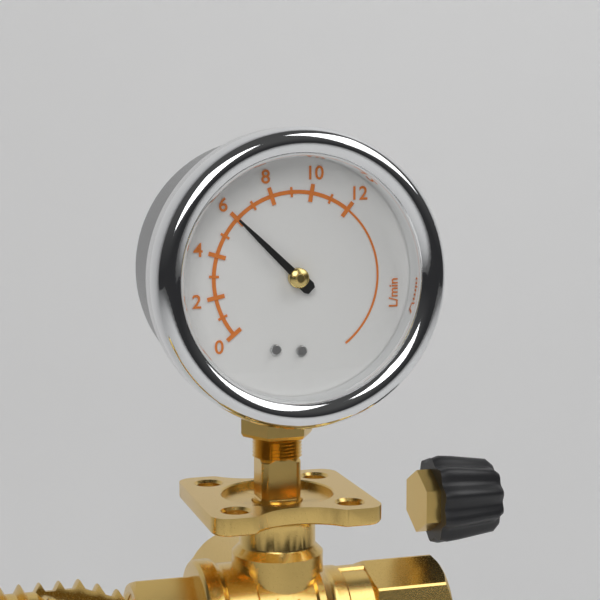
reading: 6 L/min
